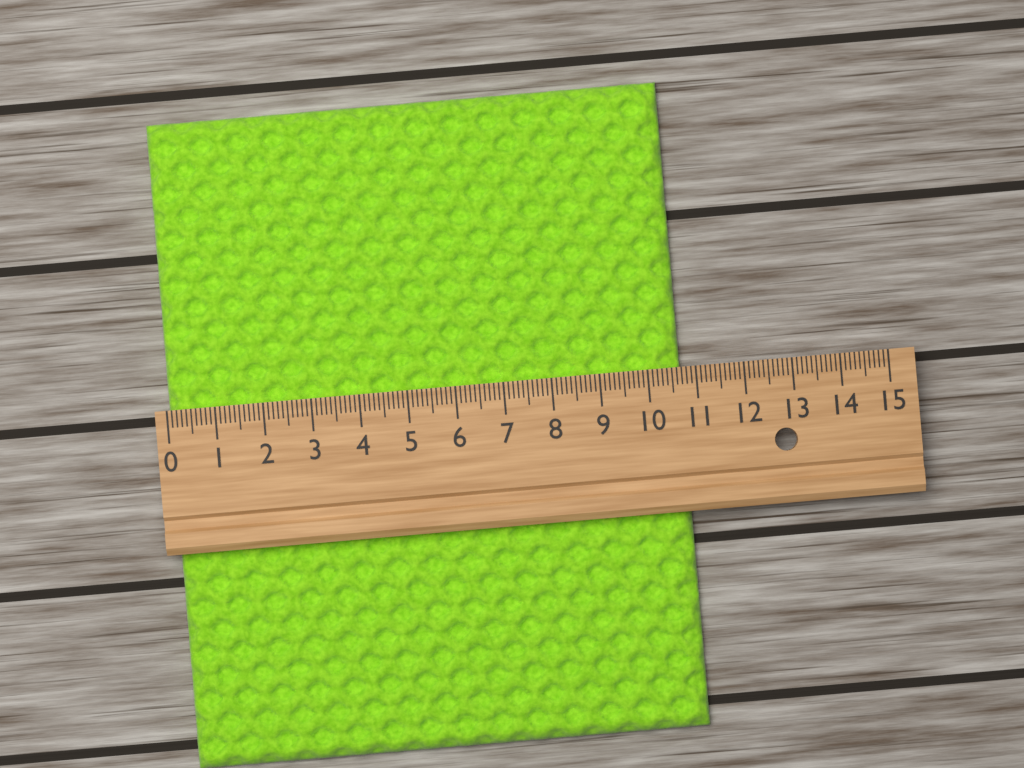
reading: 10.7 (no unit)
